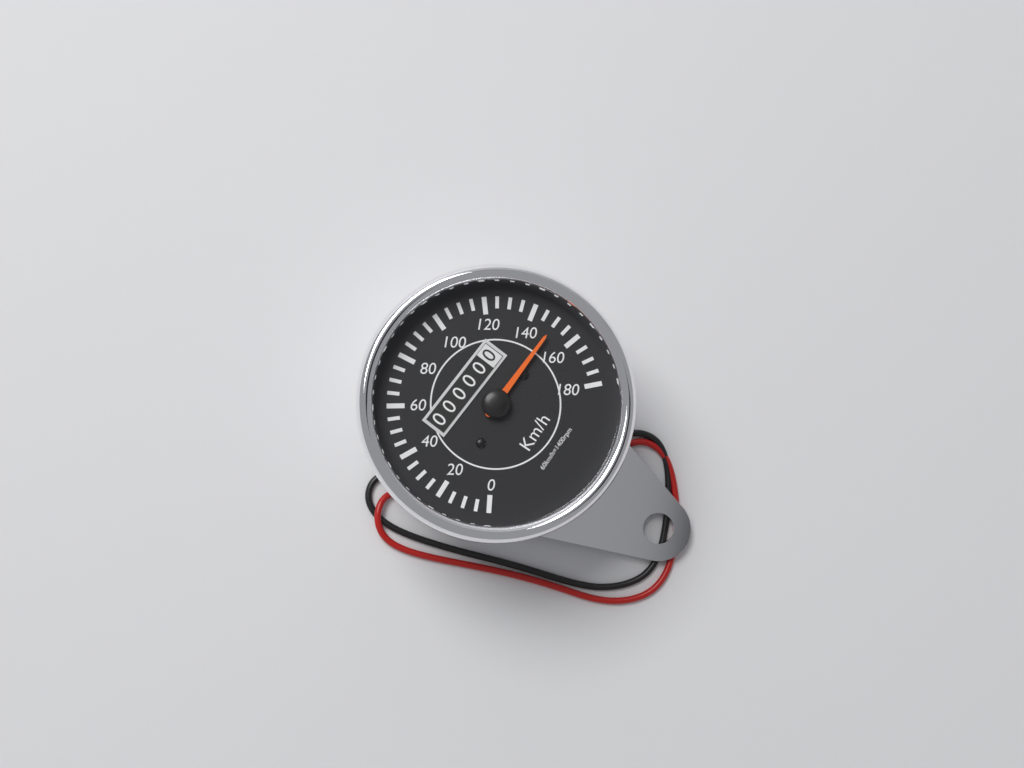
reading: 150 km/h
